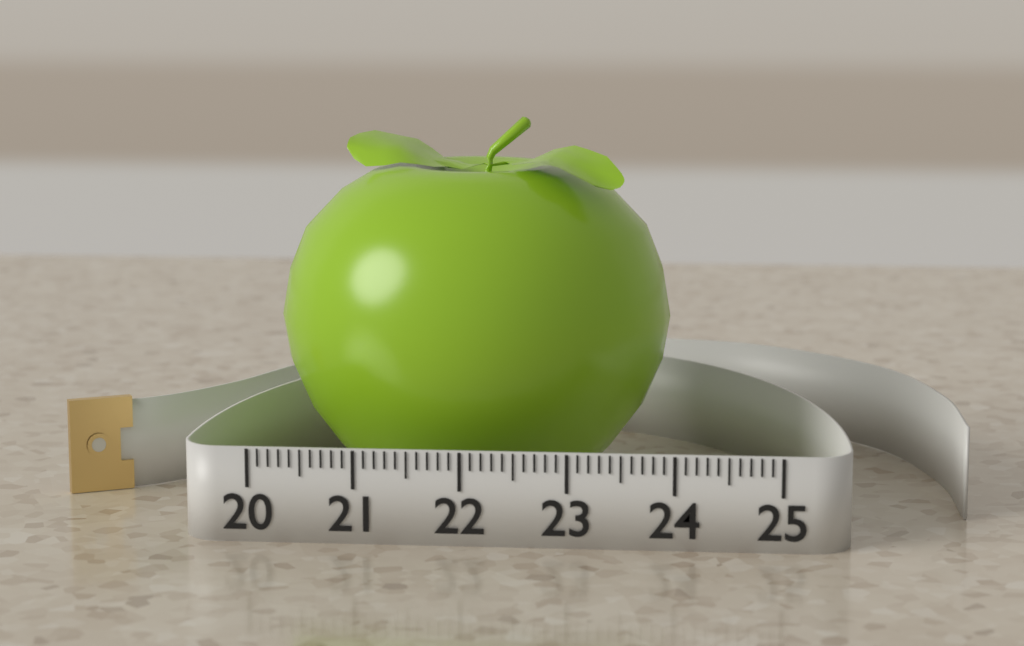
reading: 23.9 (no unit)
